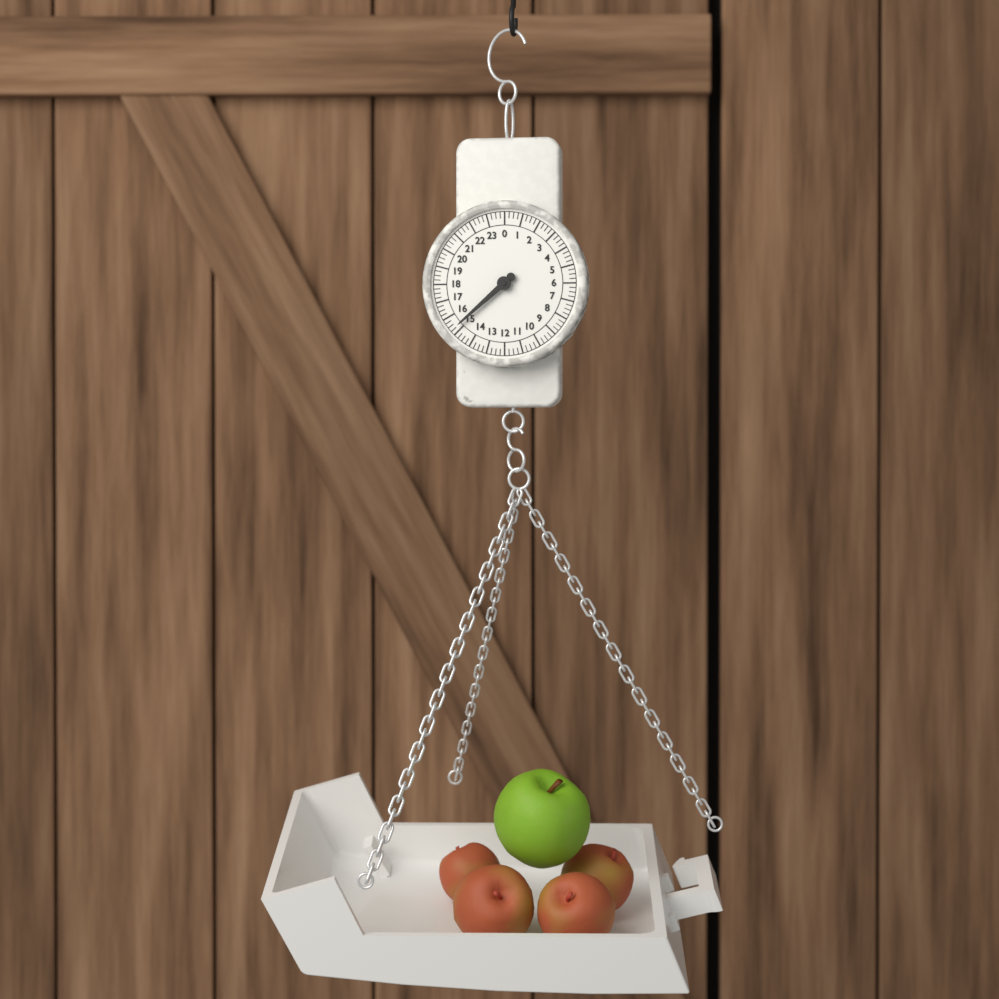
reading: 15.25 (no unit)
